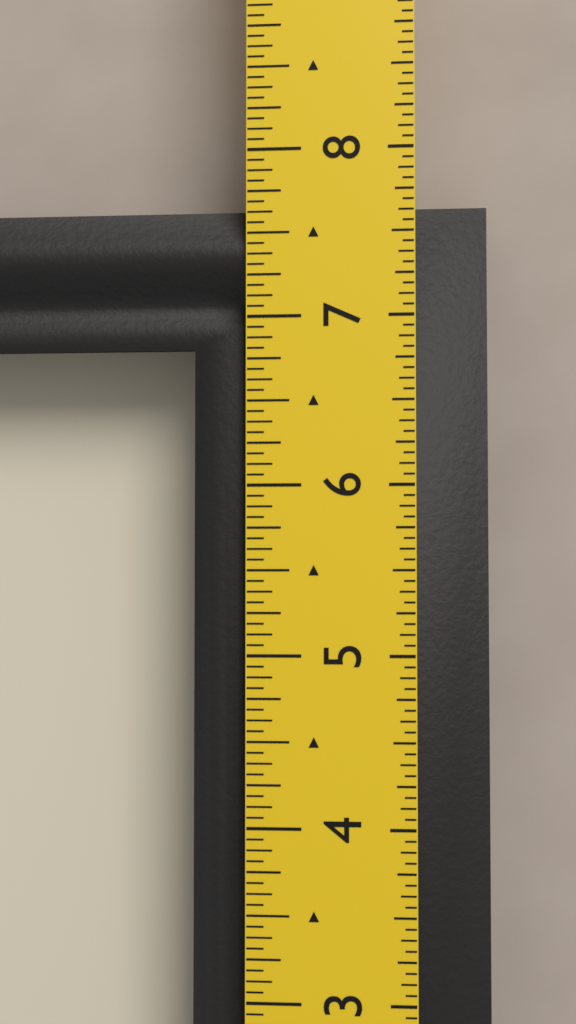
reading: 7.6875 in
